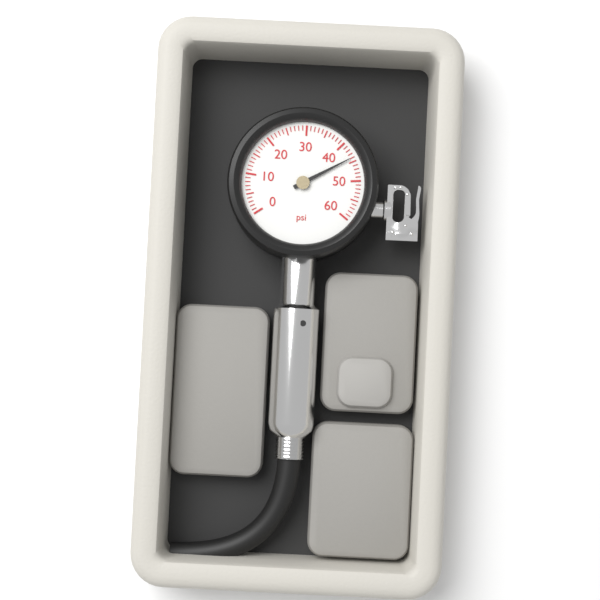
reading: 44 psi
